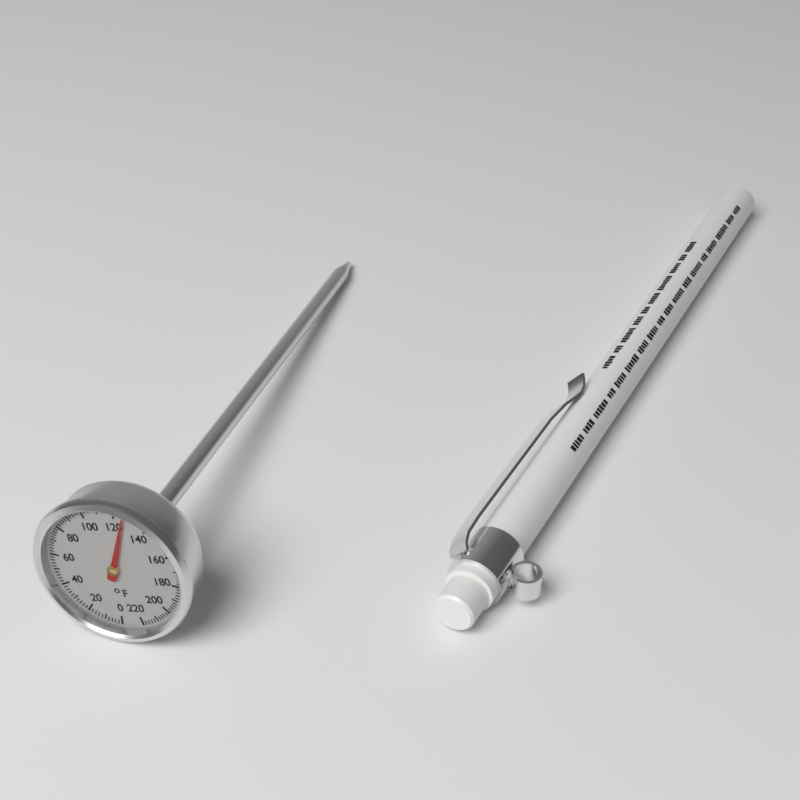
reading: 126 °F
